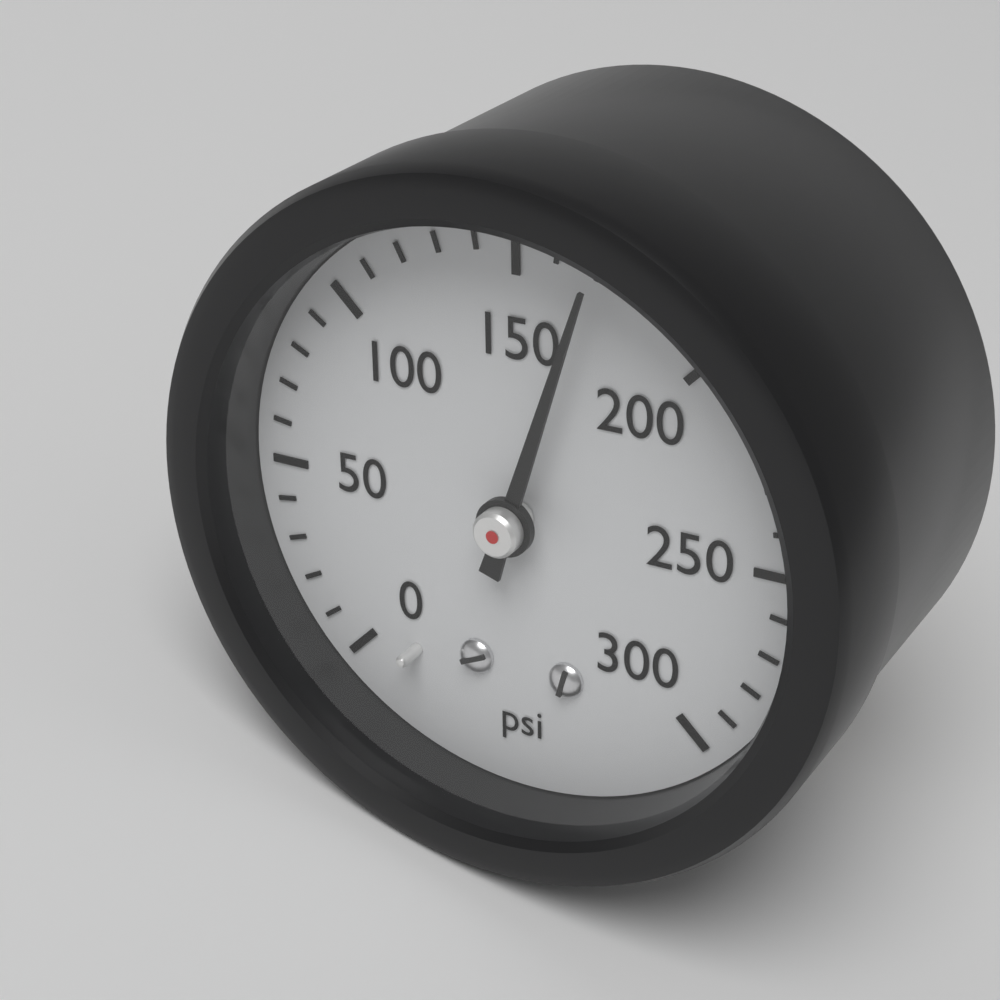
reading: 170 psi
